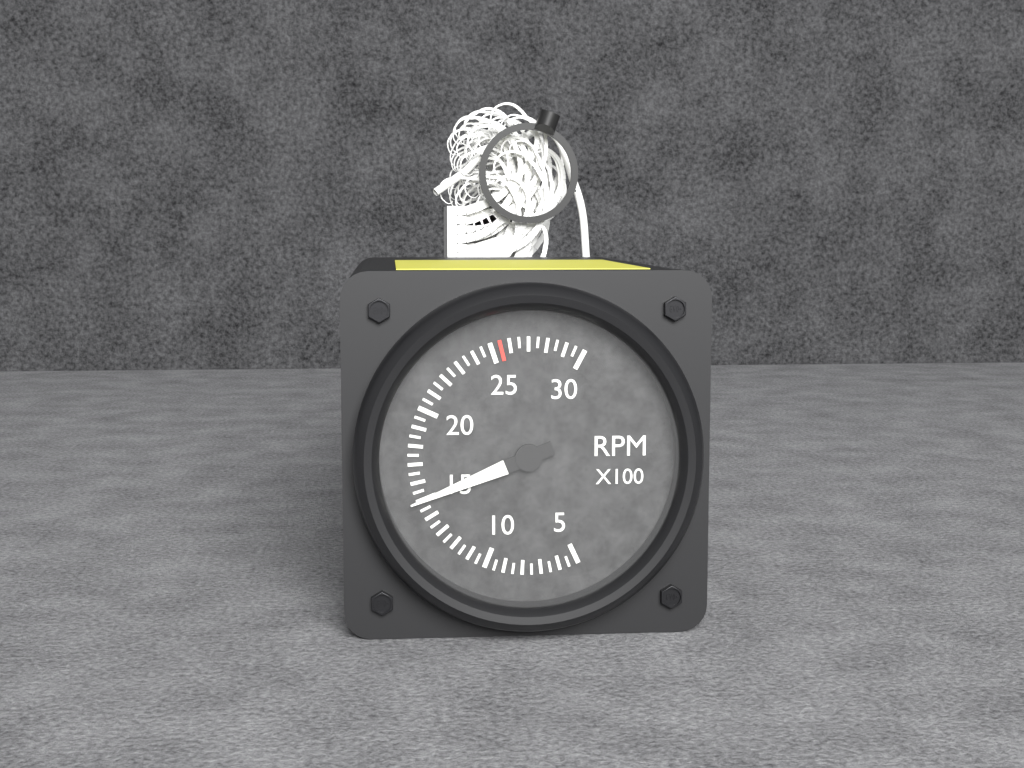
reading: 1500 RPM
